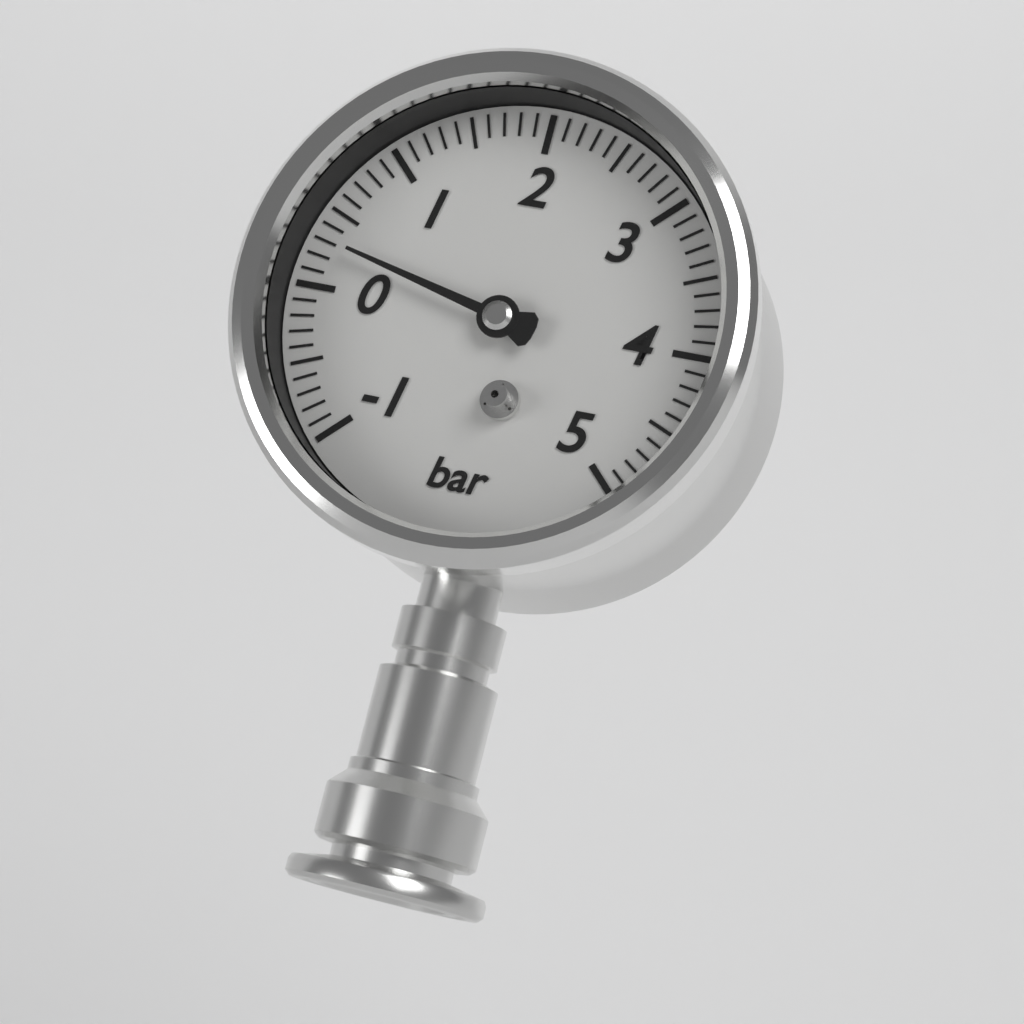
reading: 0.3 bar
